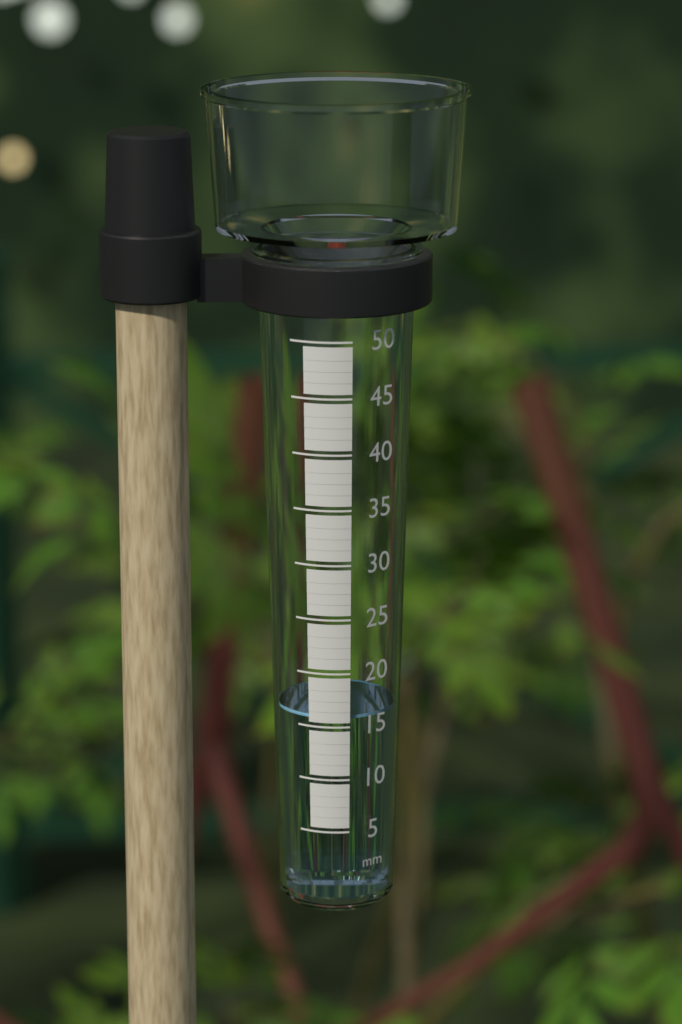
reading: 16 mm
